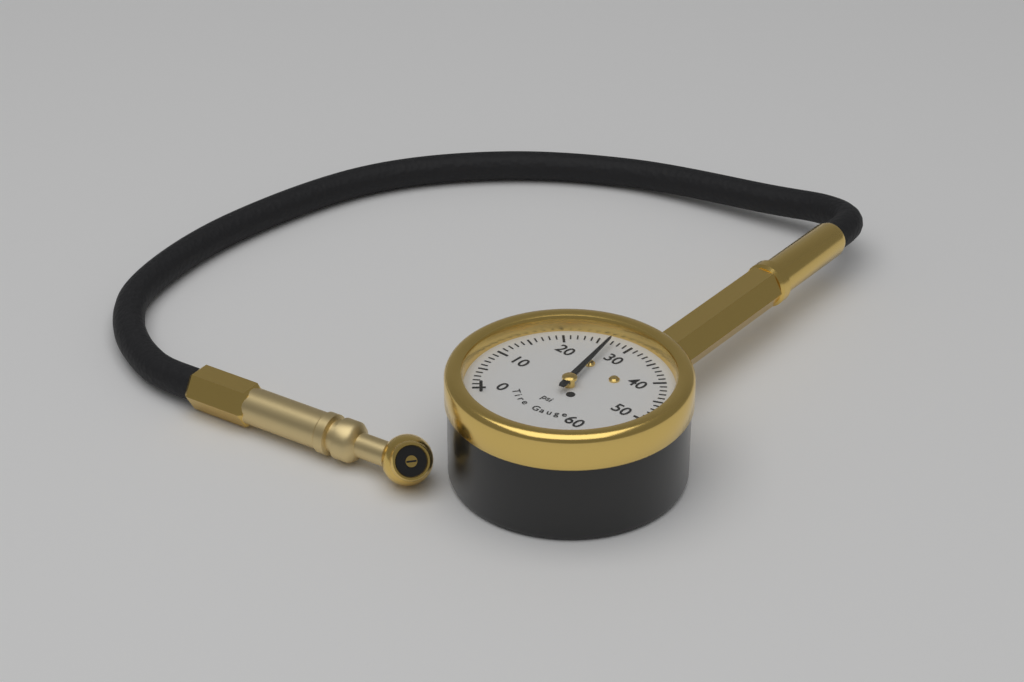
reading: 27 psi
